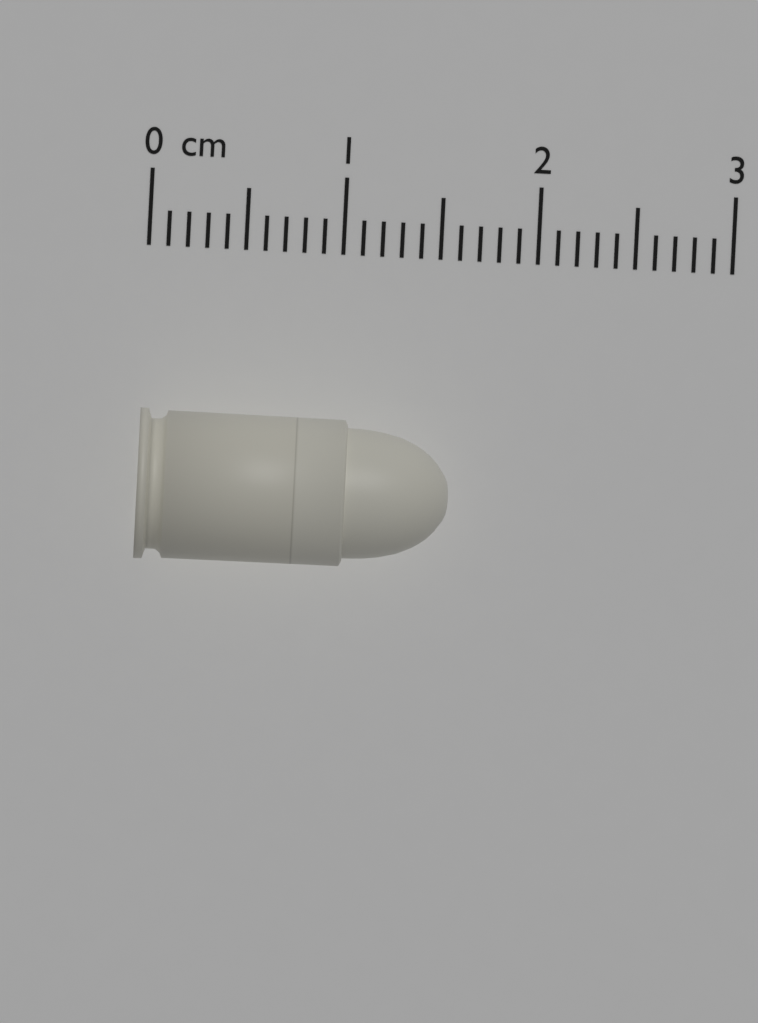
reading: 1.6 cm
